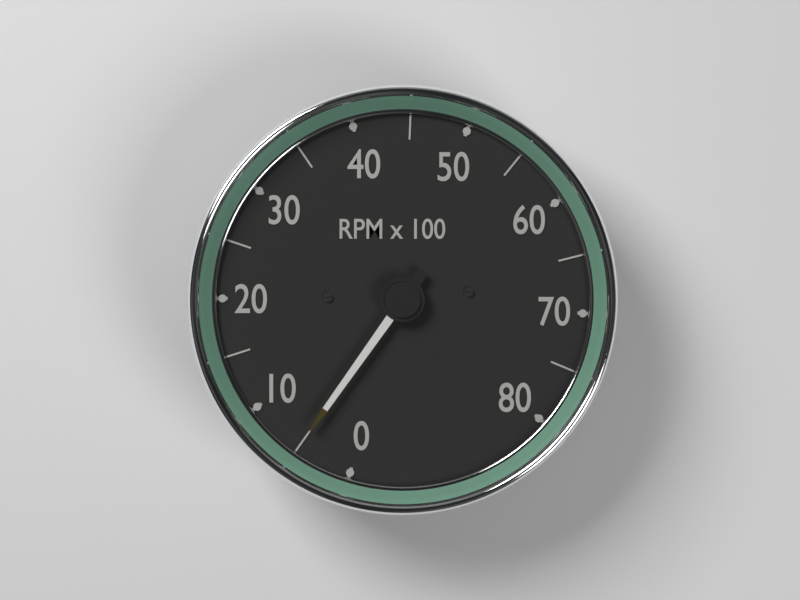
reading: 500 RPM
